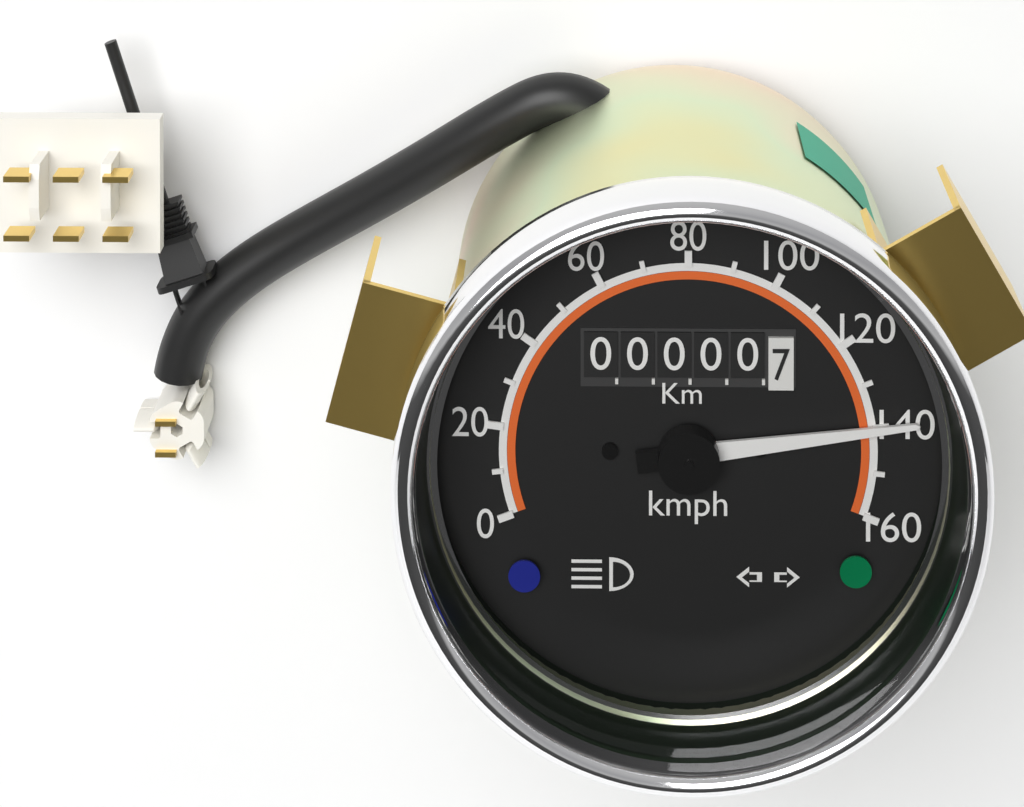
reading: 140 kmph
